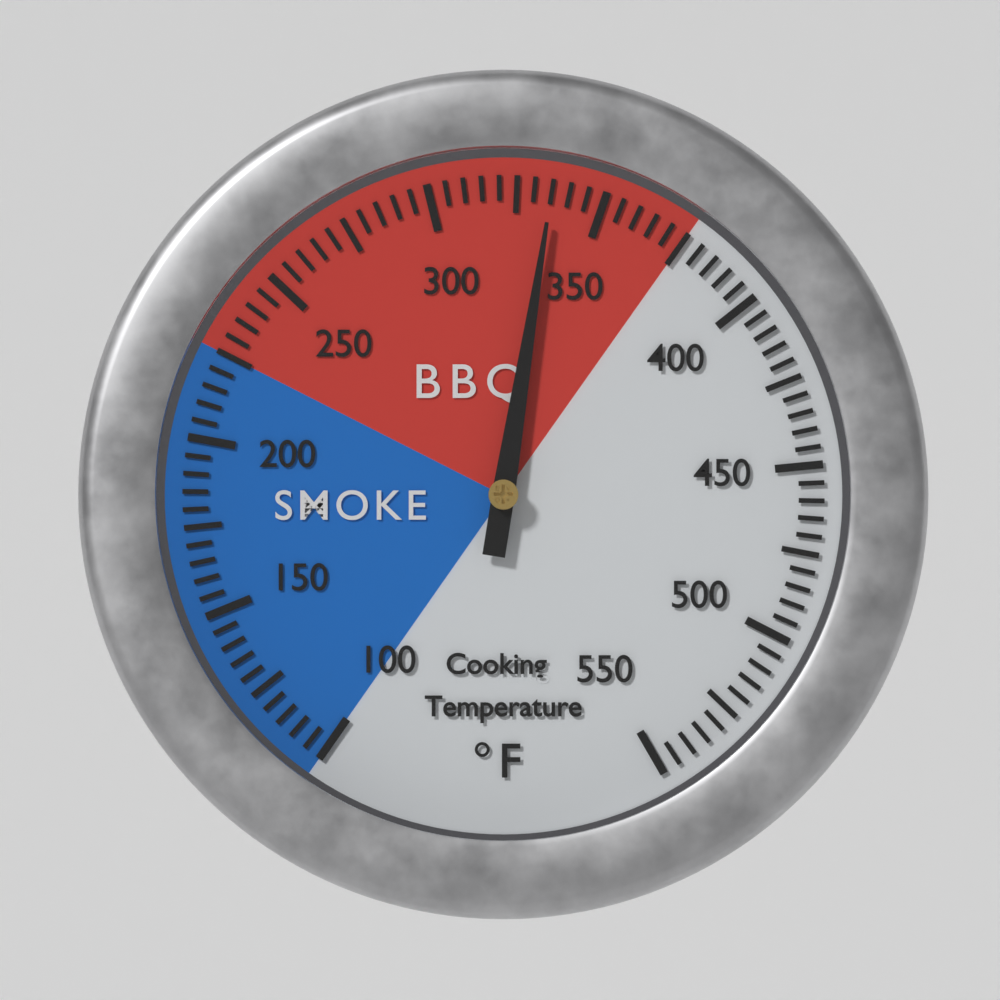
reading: 335 °F
